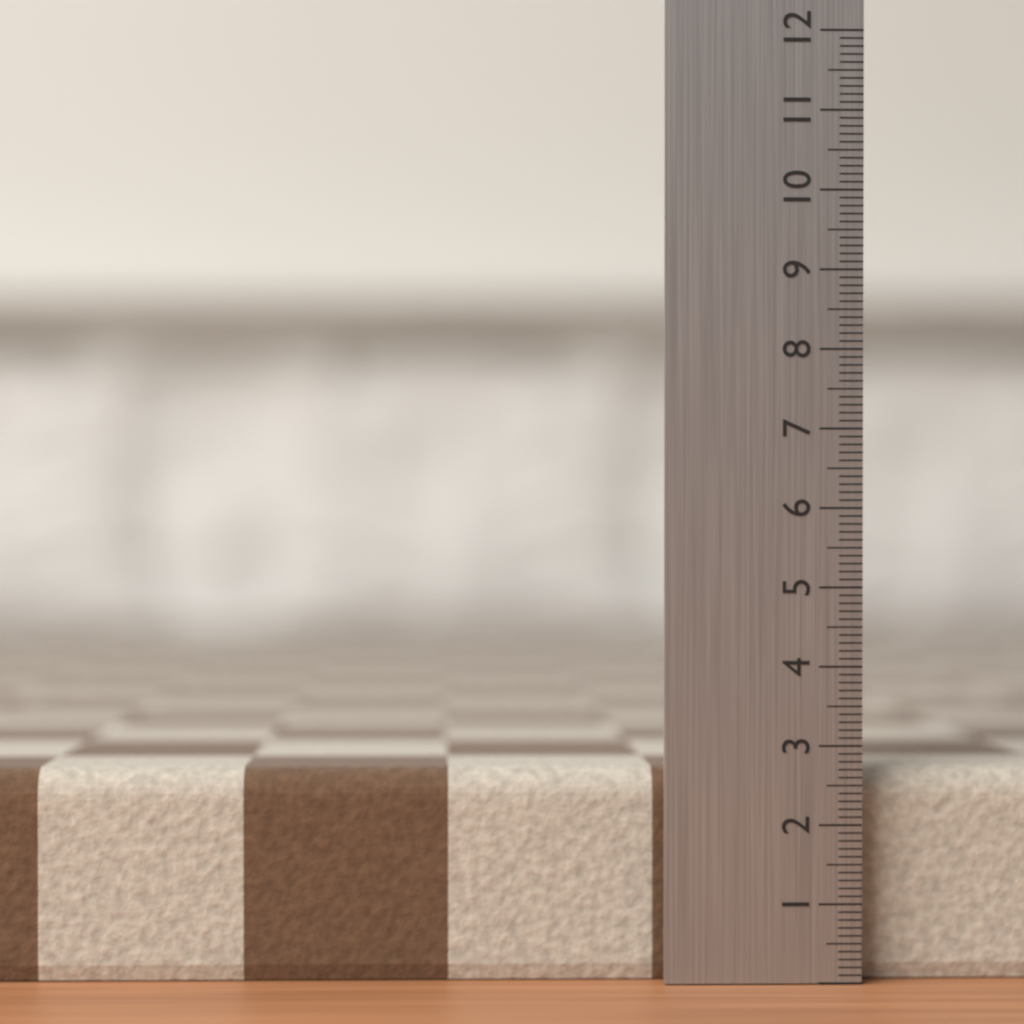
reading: 2.7 (no unit)
